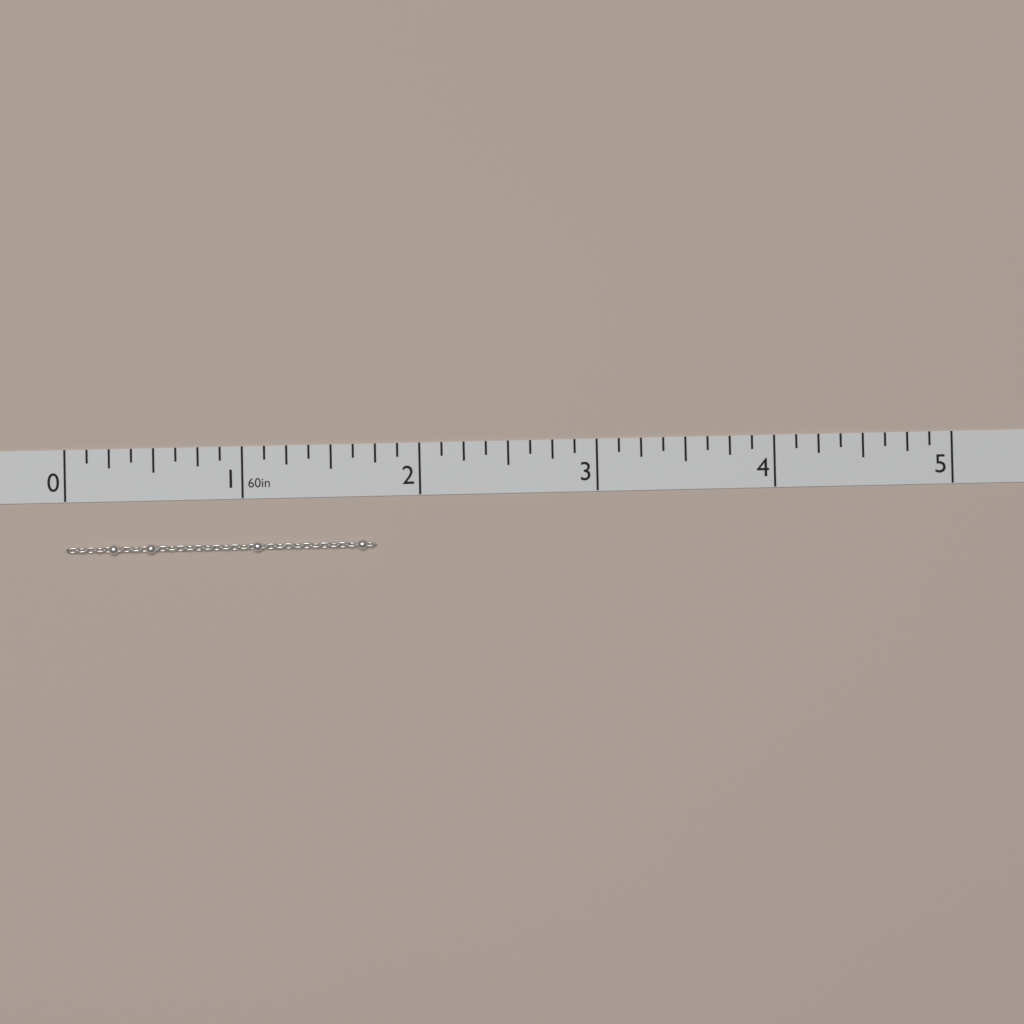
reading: 1.750 in
